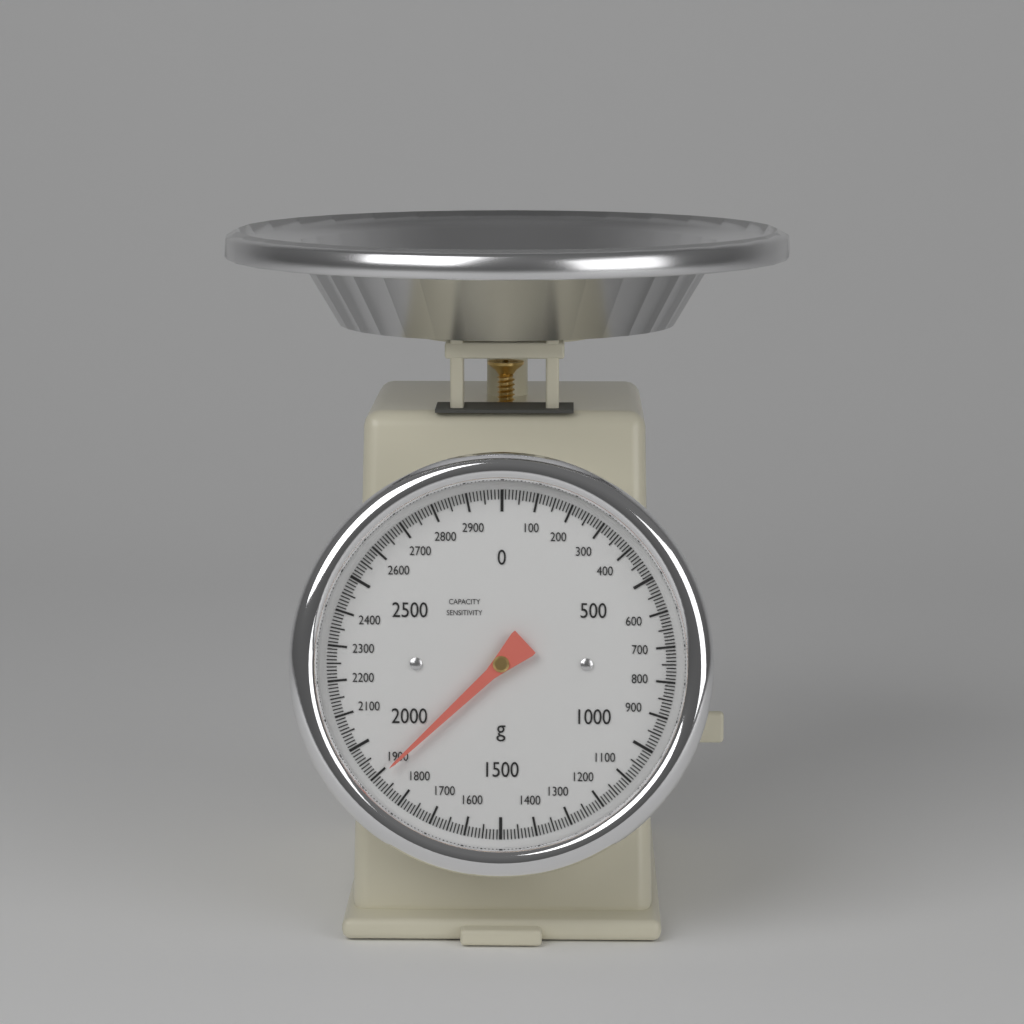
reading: 1890 g
